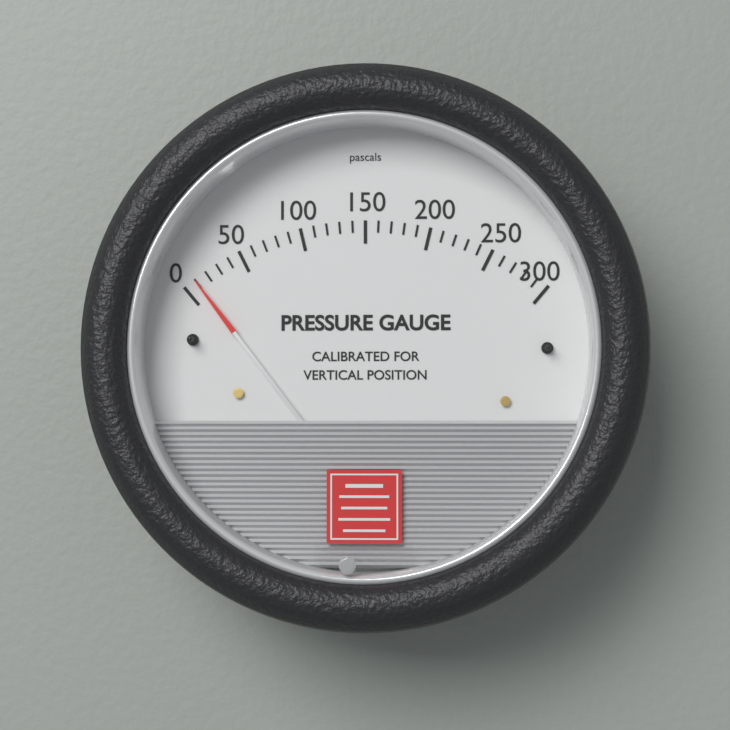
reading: 10 Pa
